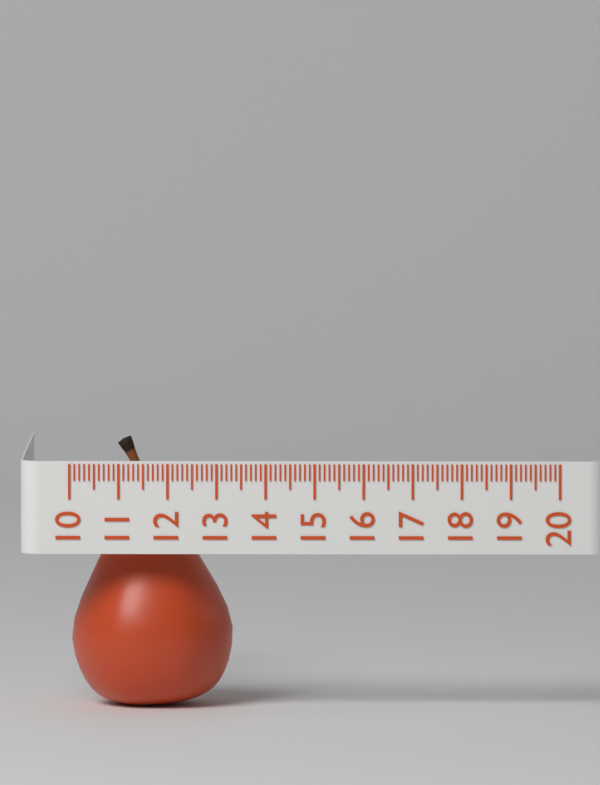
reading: 13.3 (no unit)
